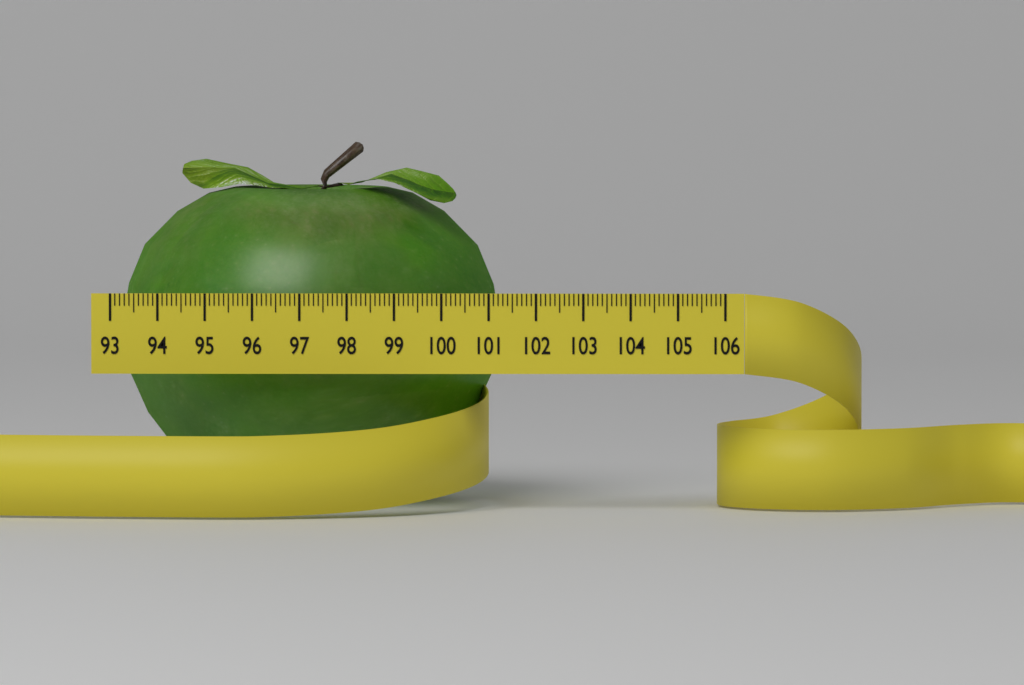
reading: 101.2 (no unit)
